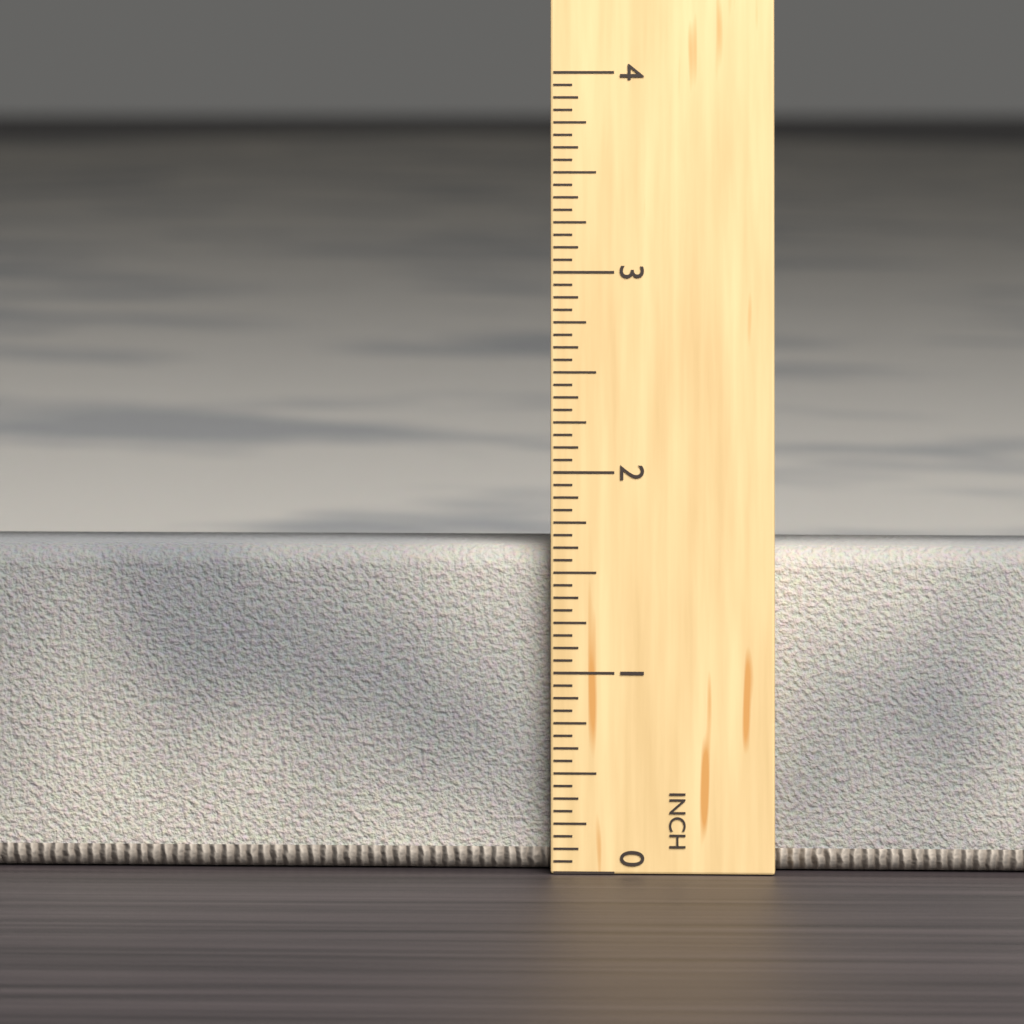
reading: 1.6250 in
